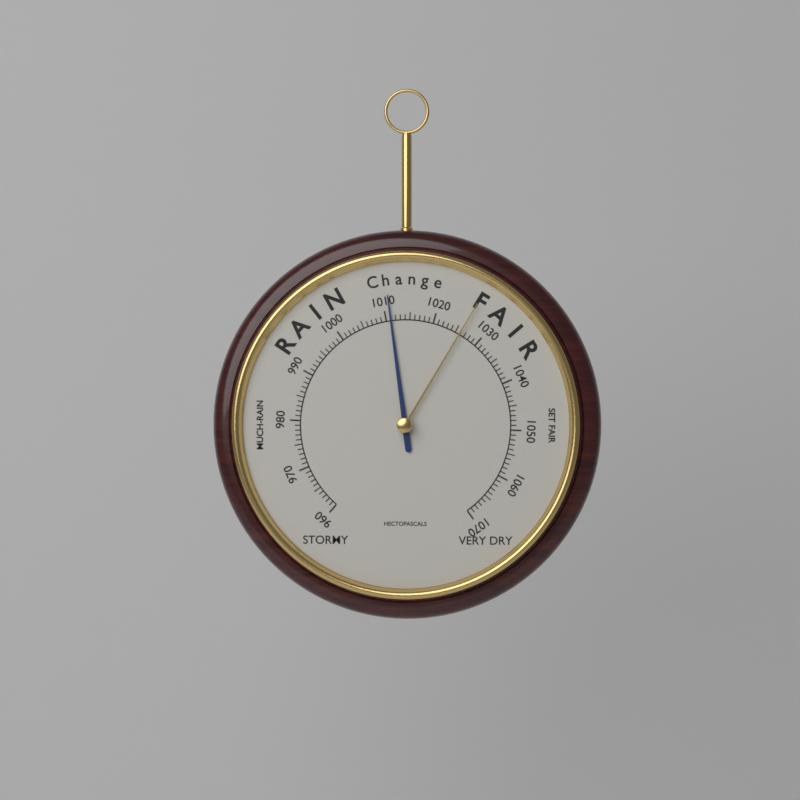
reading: 1011 hPa
